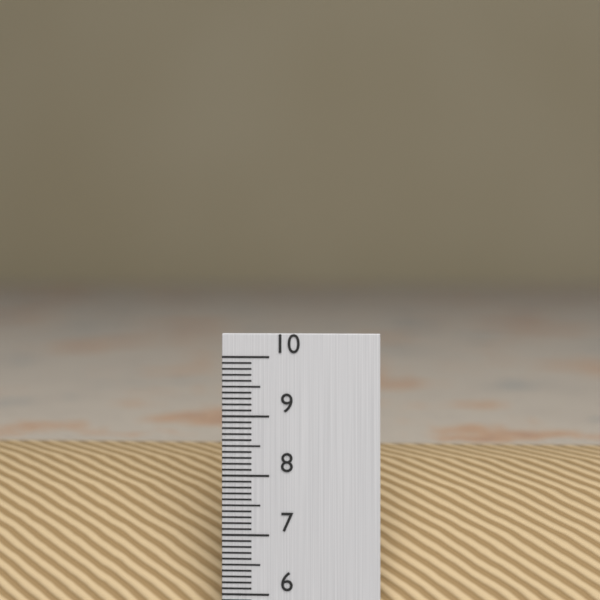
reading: 8.0 (no unit)
